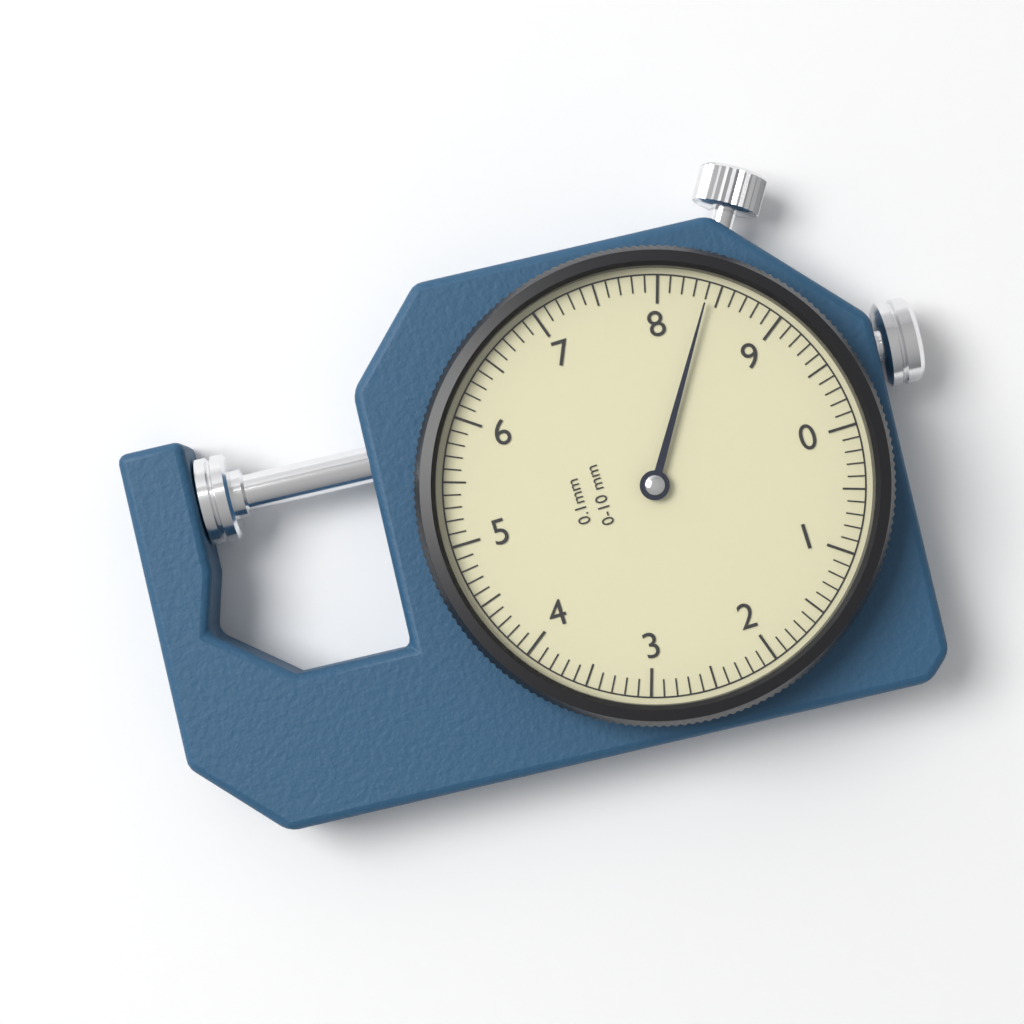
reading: 8.4 mm
